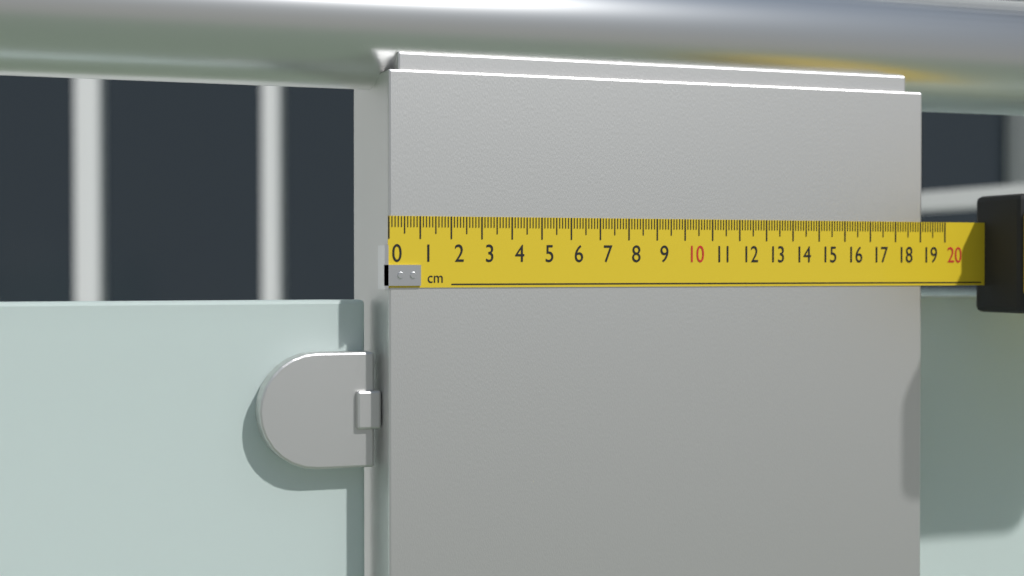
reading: 19.1 cm
